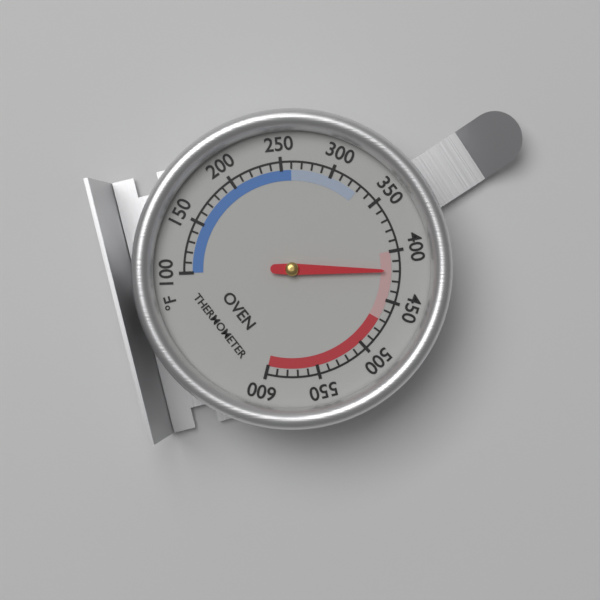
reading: 420 °F
